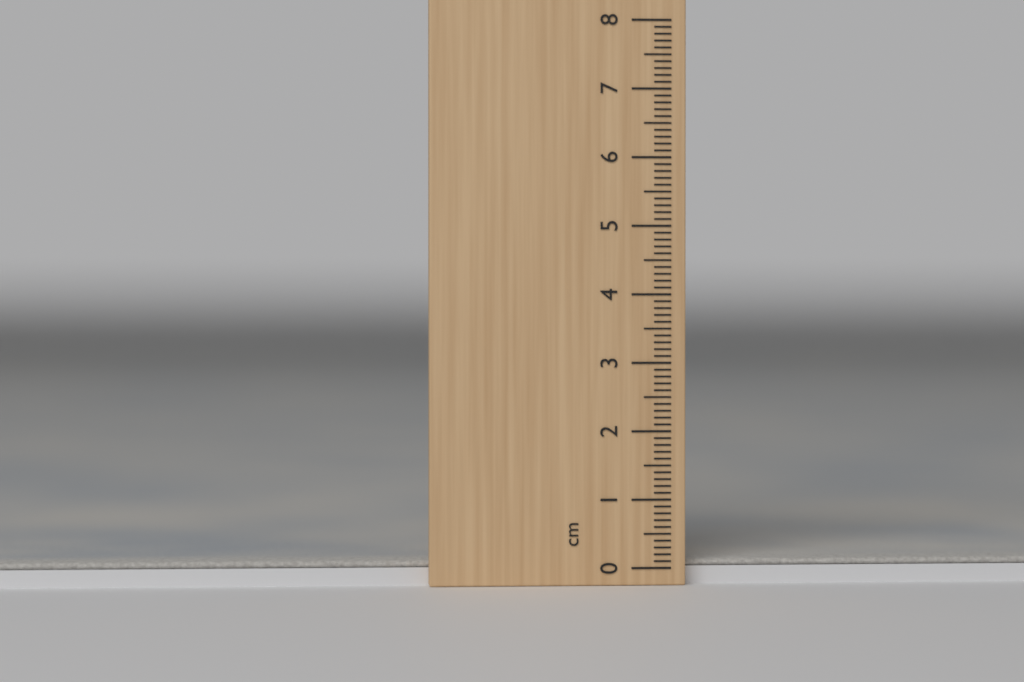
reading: 0.1 cm
